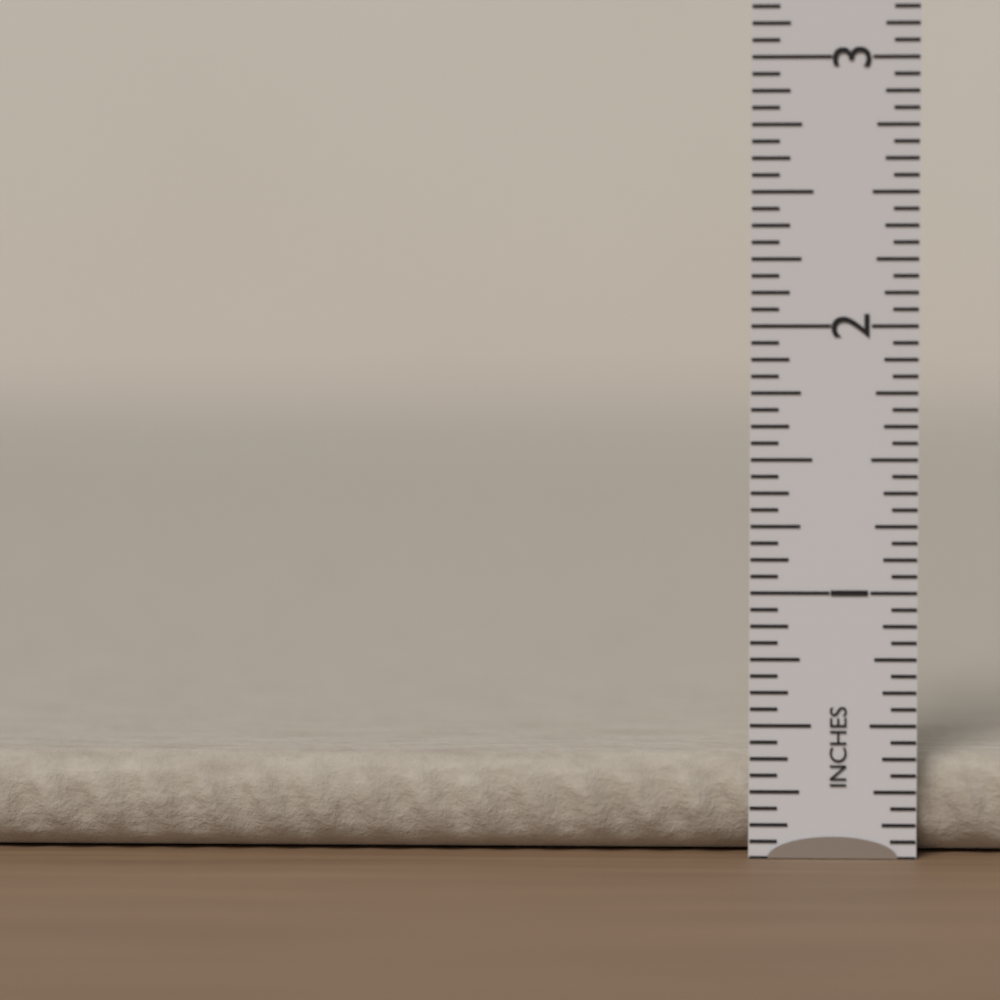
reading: 0.3750 in
